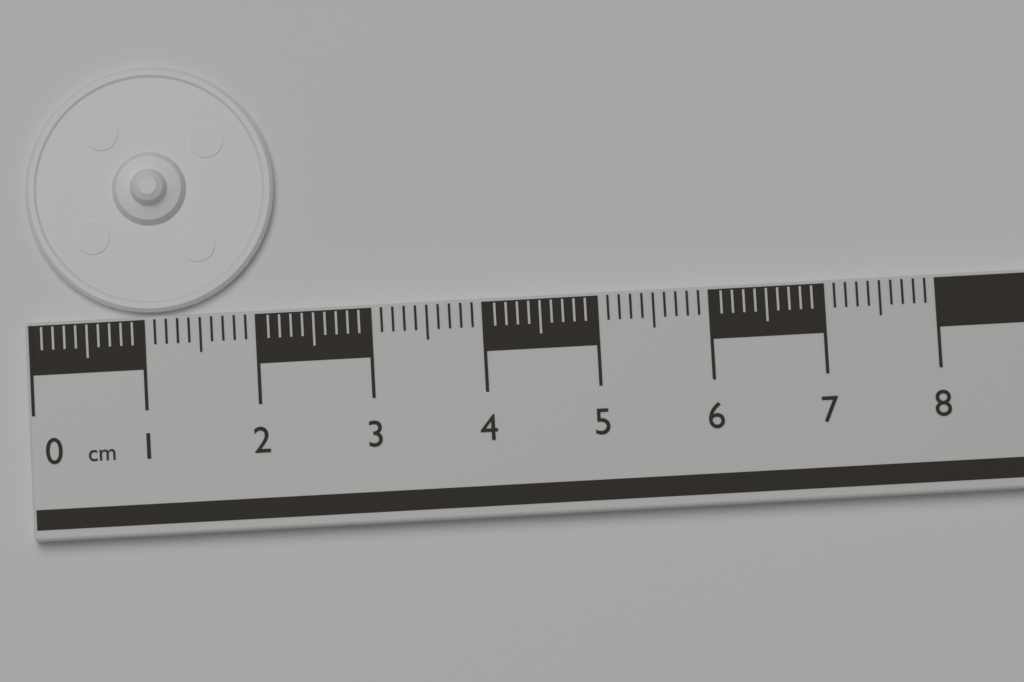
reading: 2.2 cm
